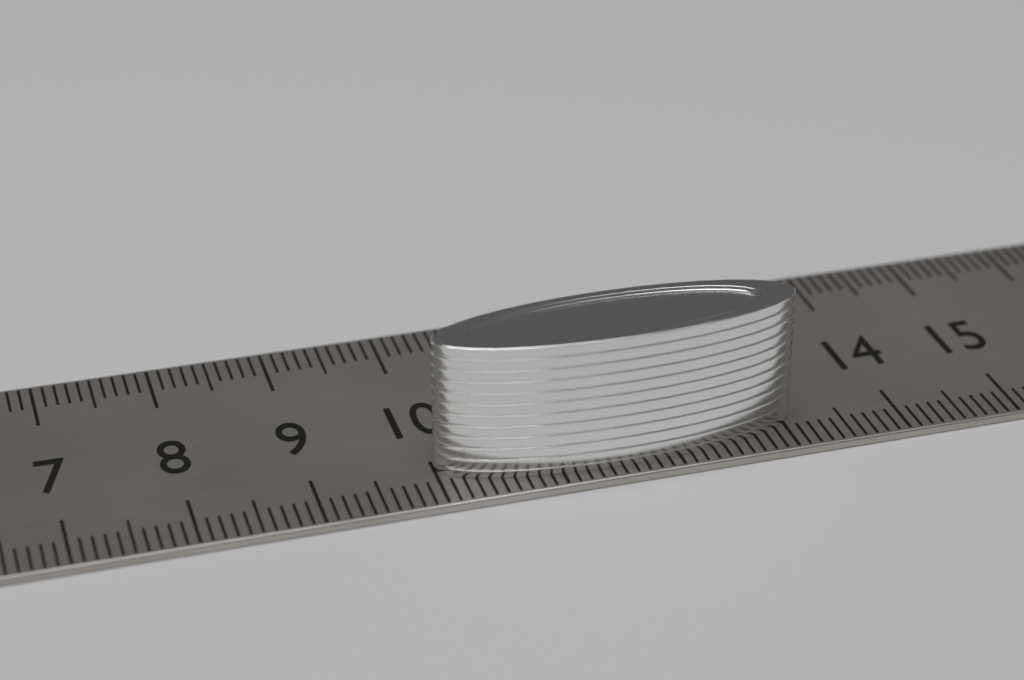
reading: 13.1 cm
